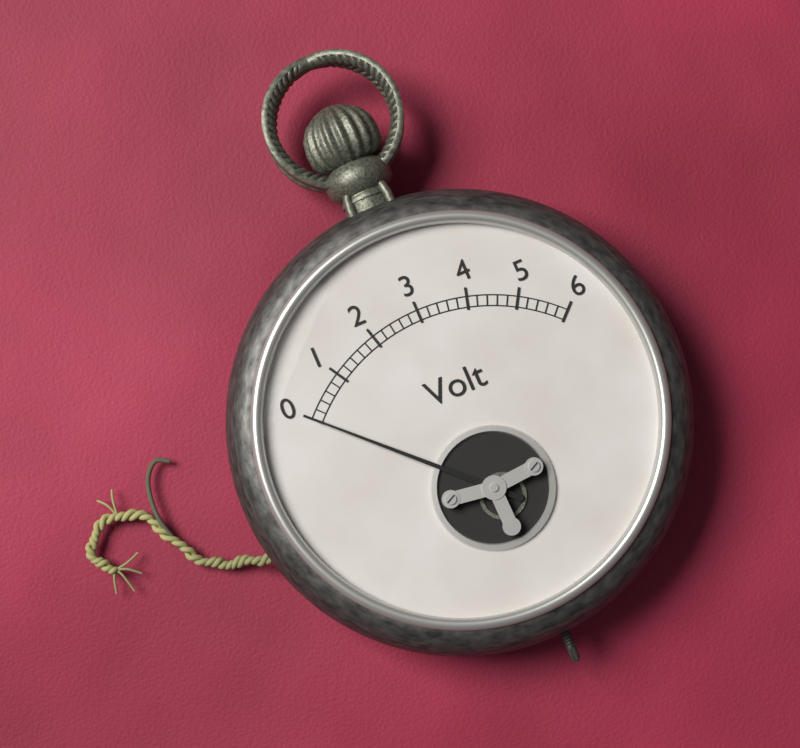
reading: 0.0 V
